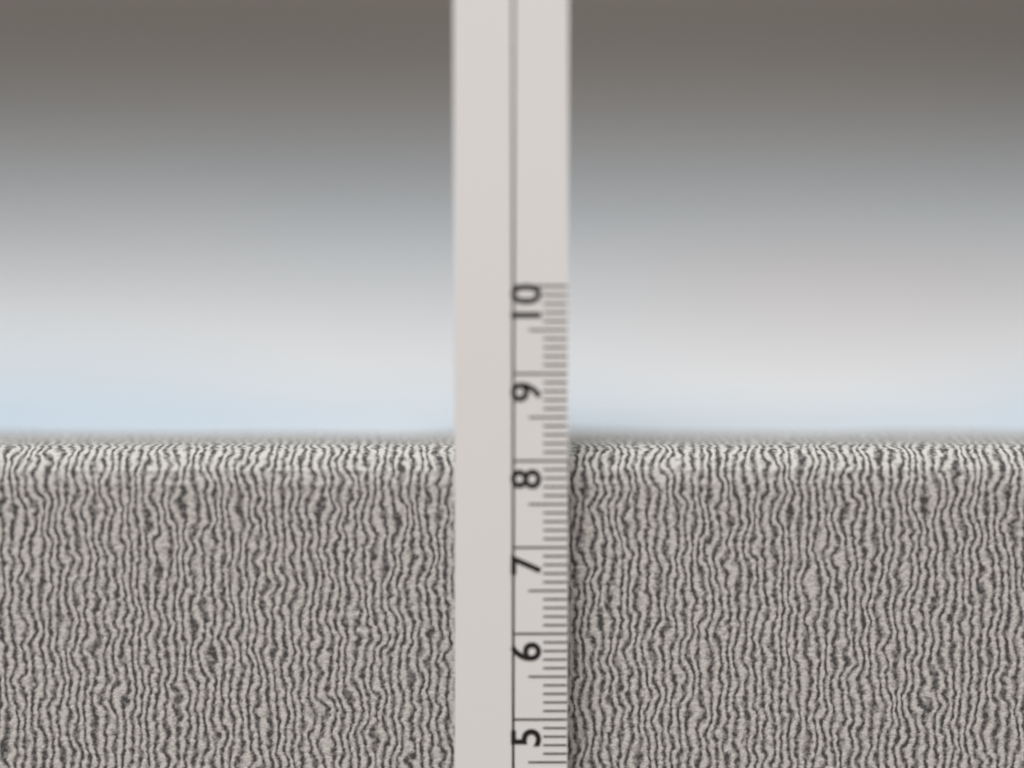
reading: 8.1 cm
